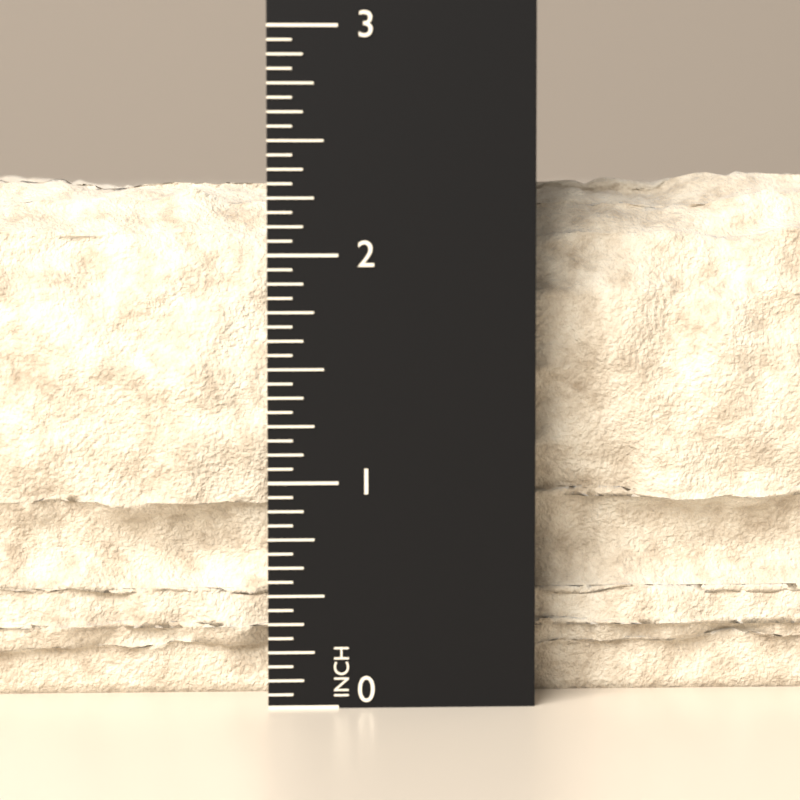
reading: 2.3750 in
